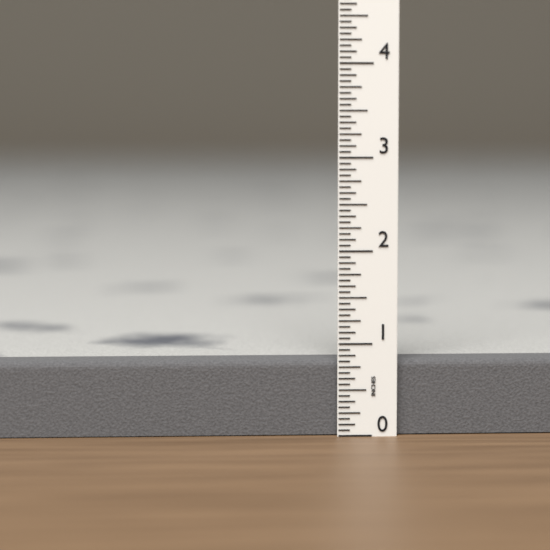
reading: 0.8125 in
